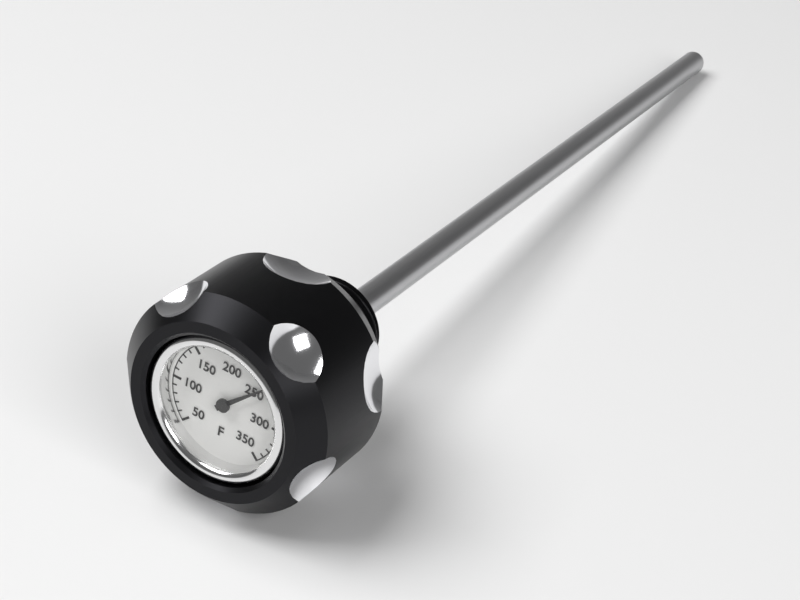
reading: 250 °F
